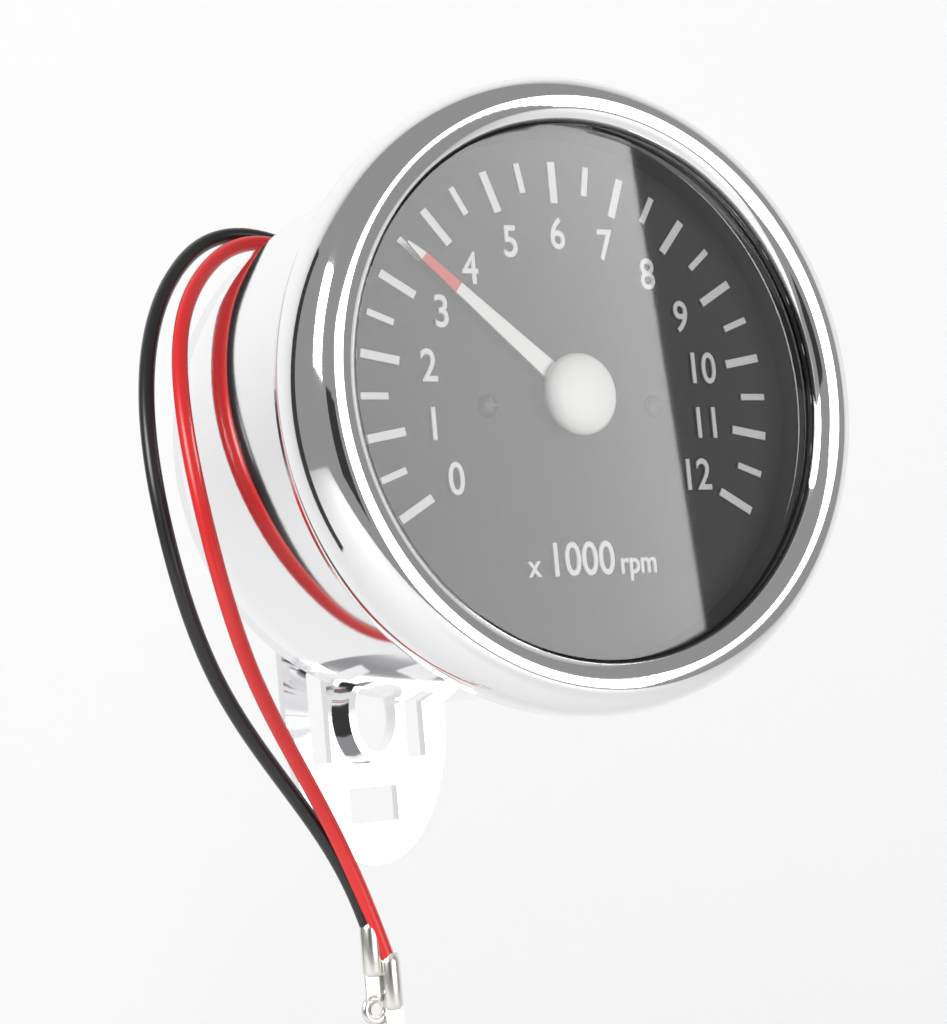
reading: 3.5 x1000 rpm
